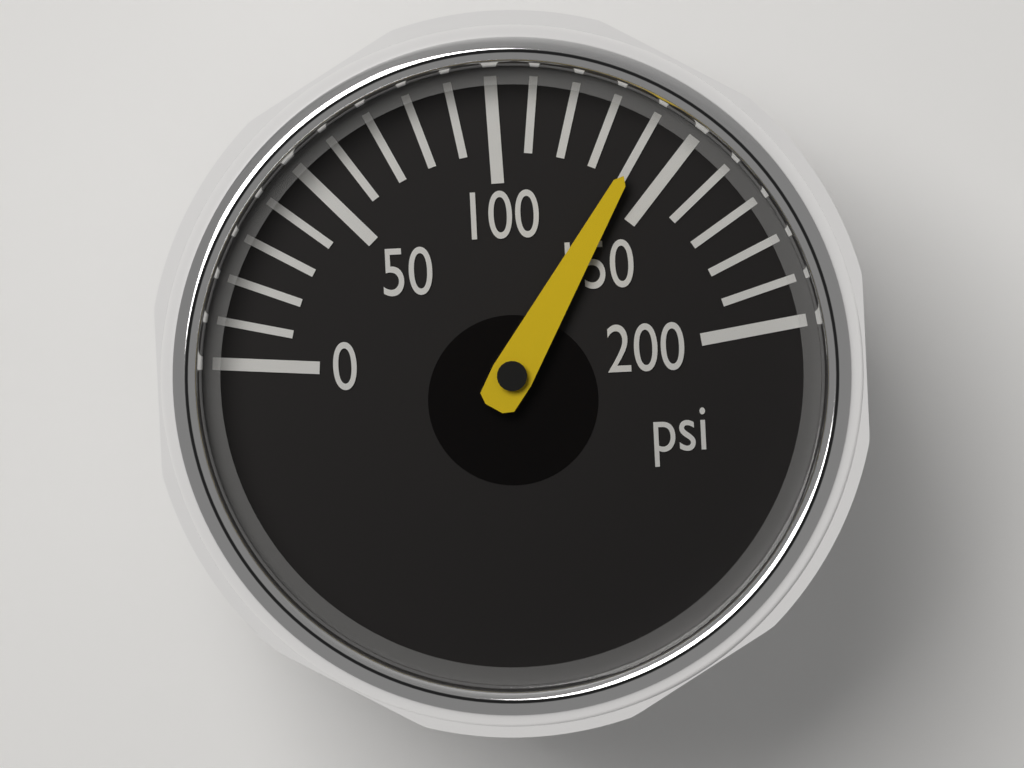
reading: 140 psi
